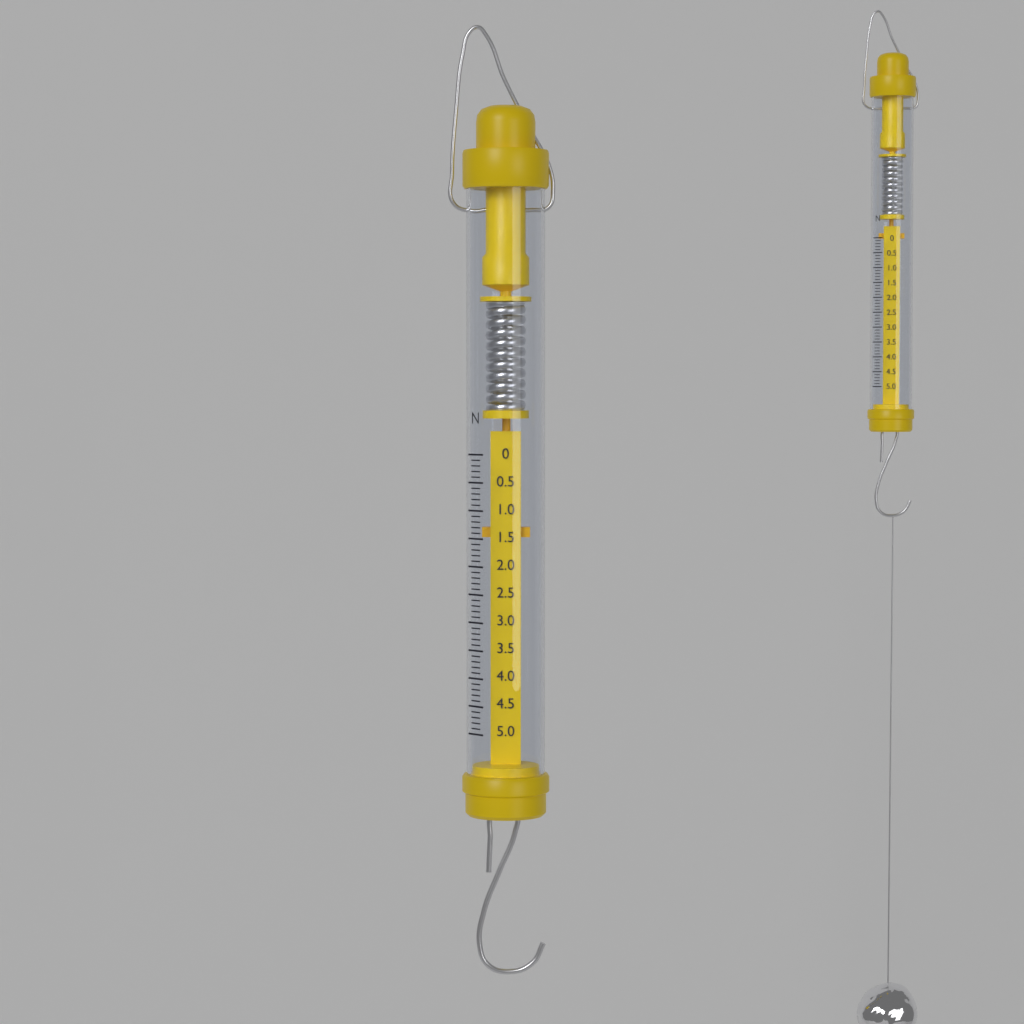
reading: 1.5 N
